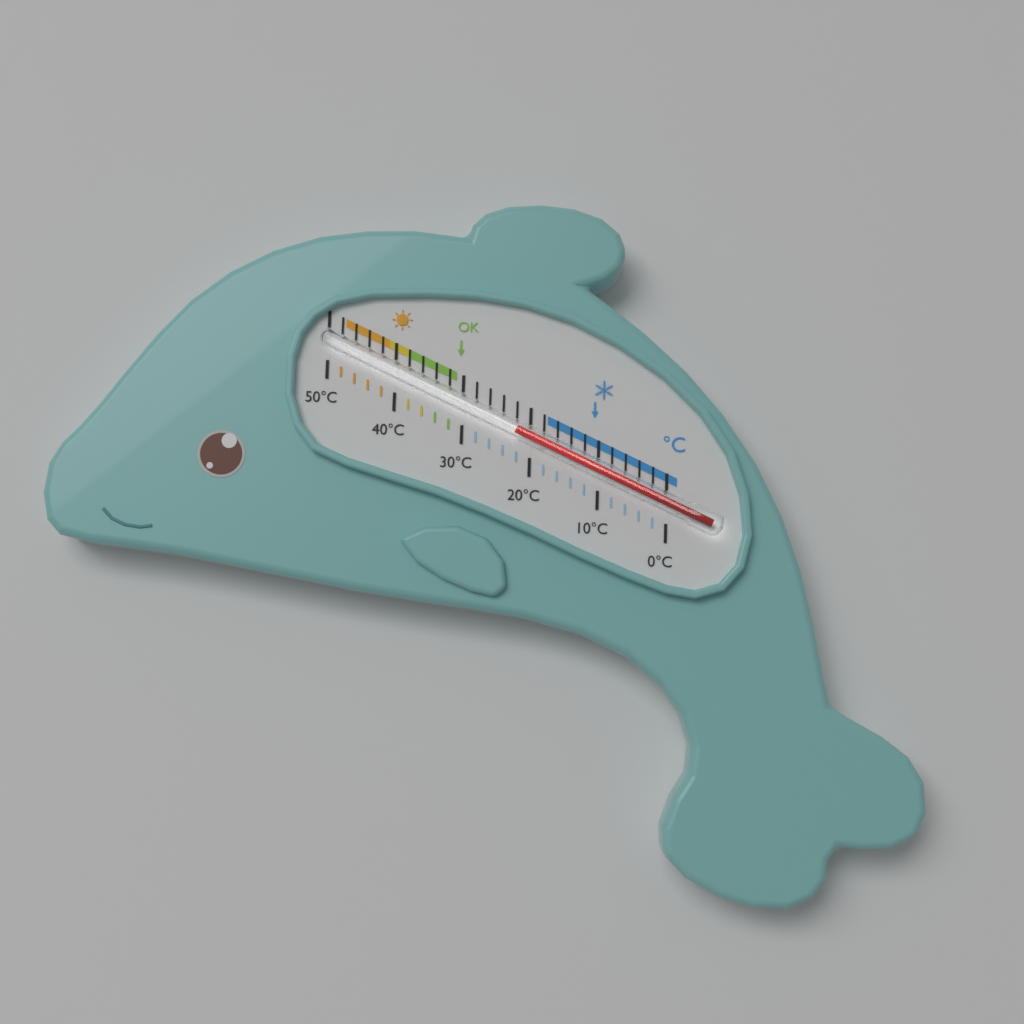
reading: 22 °C
